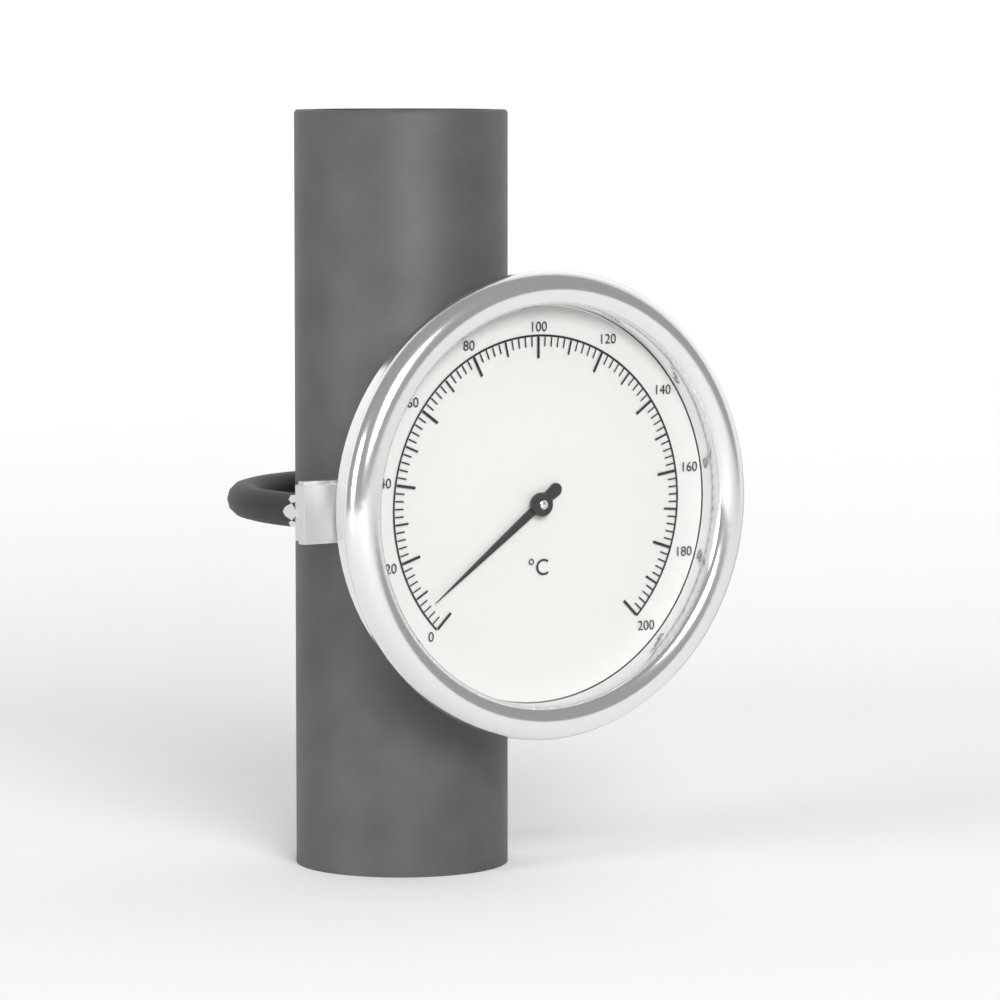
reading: 6 °C
